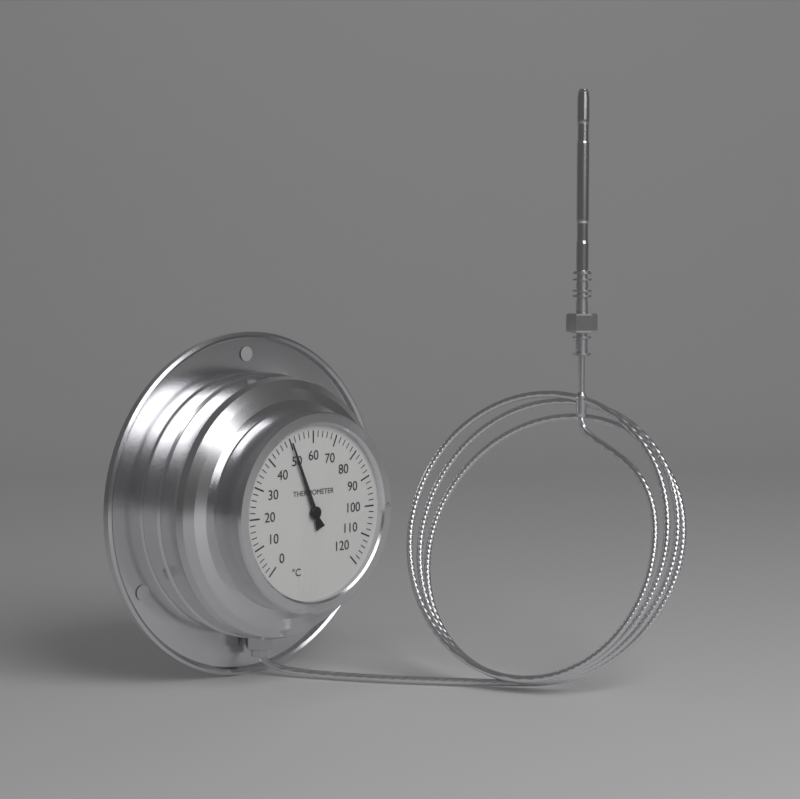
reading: 50 °C
